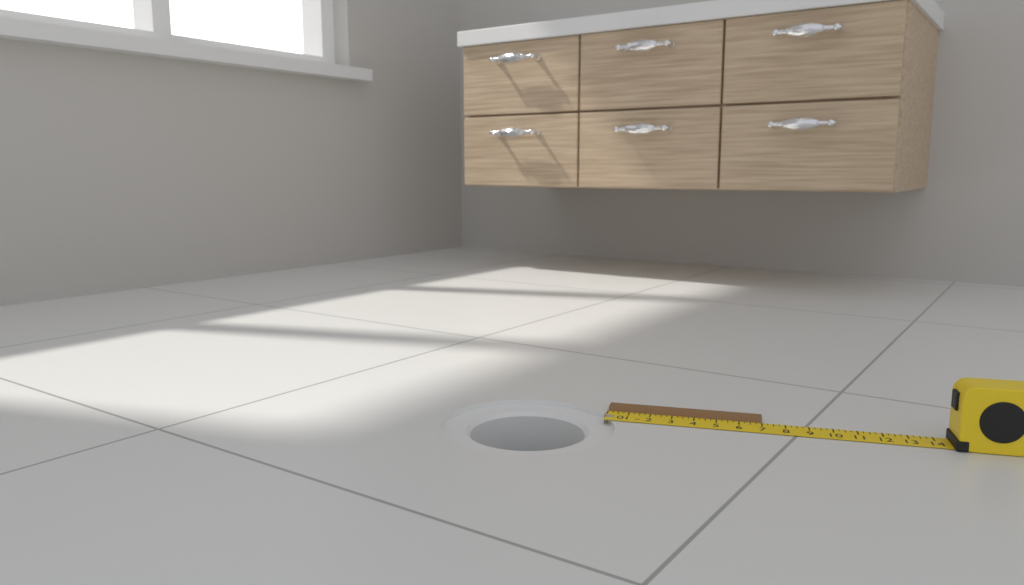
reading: 7.00 in
